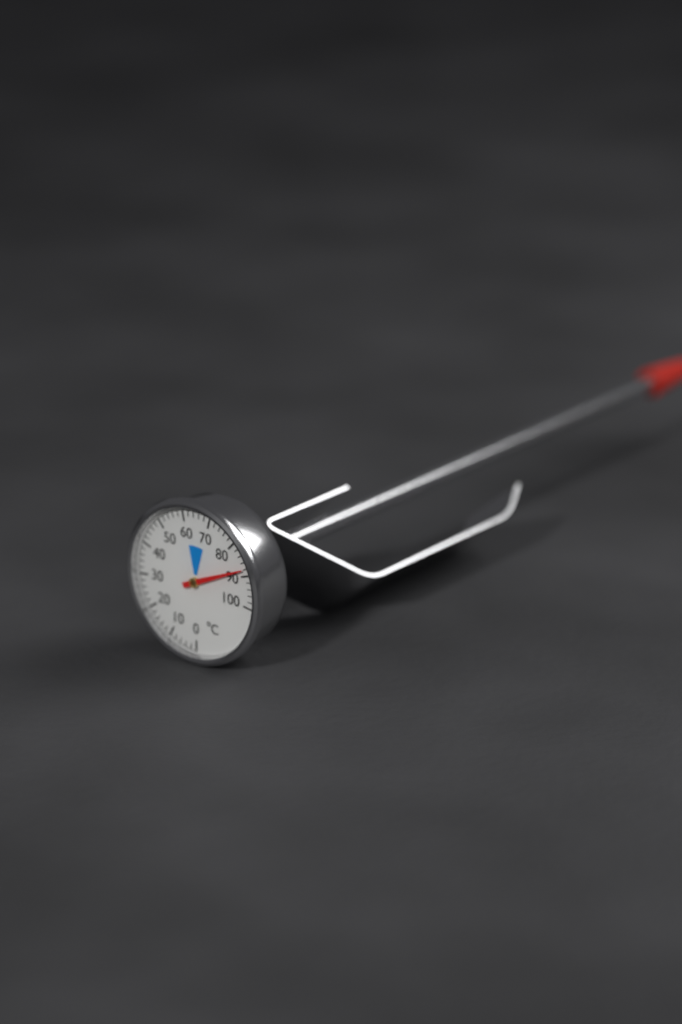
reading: 88 °C
